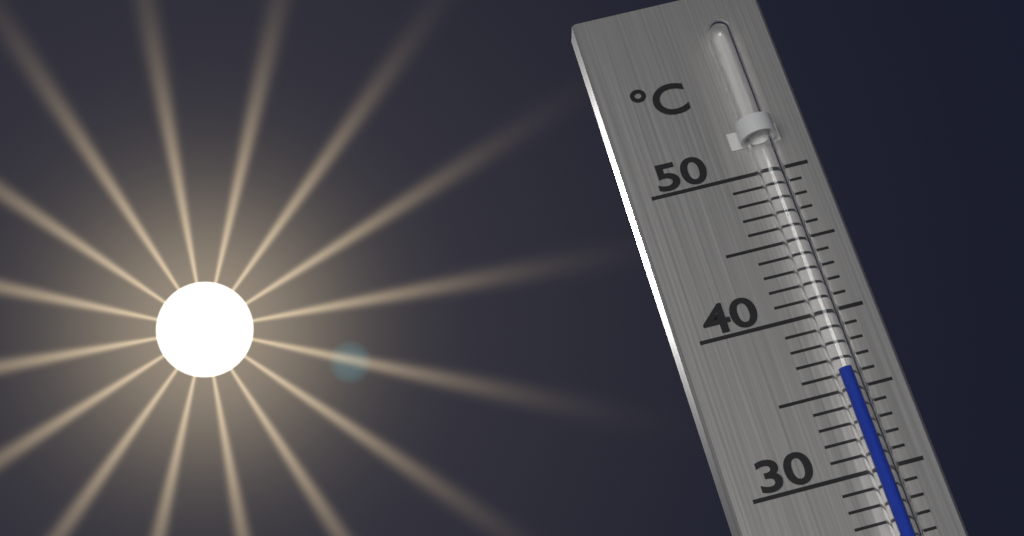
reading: 36 °C
